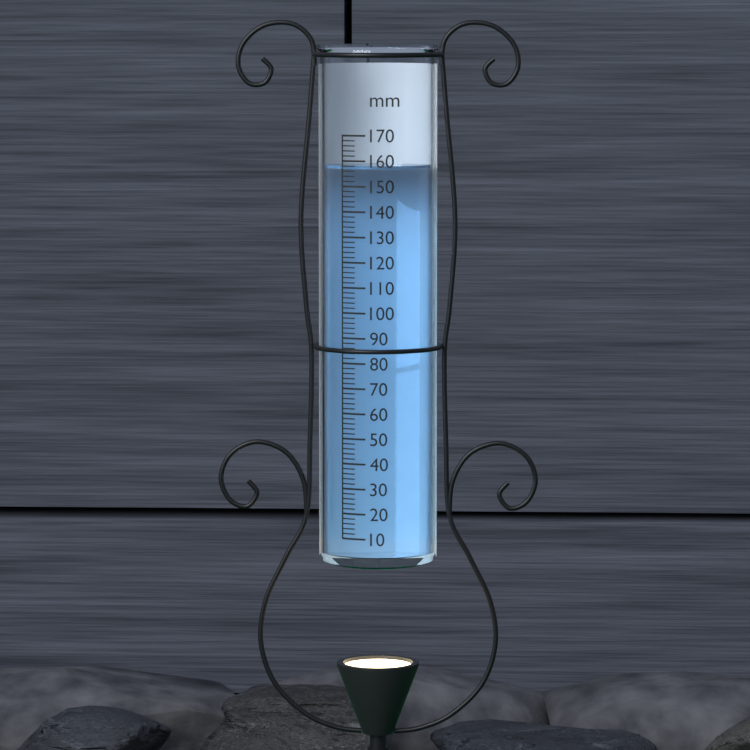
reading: 158 mm
